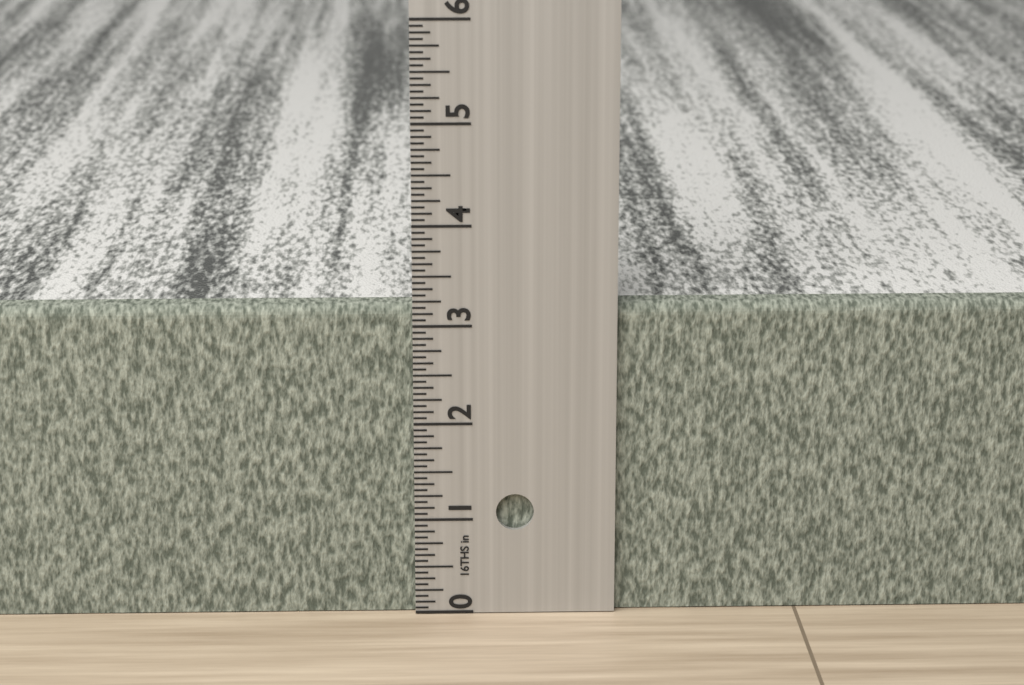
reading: 3.1875 in
